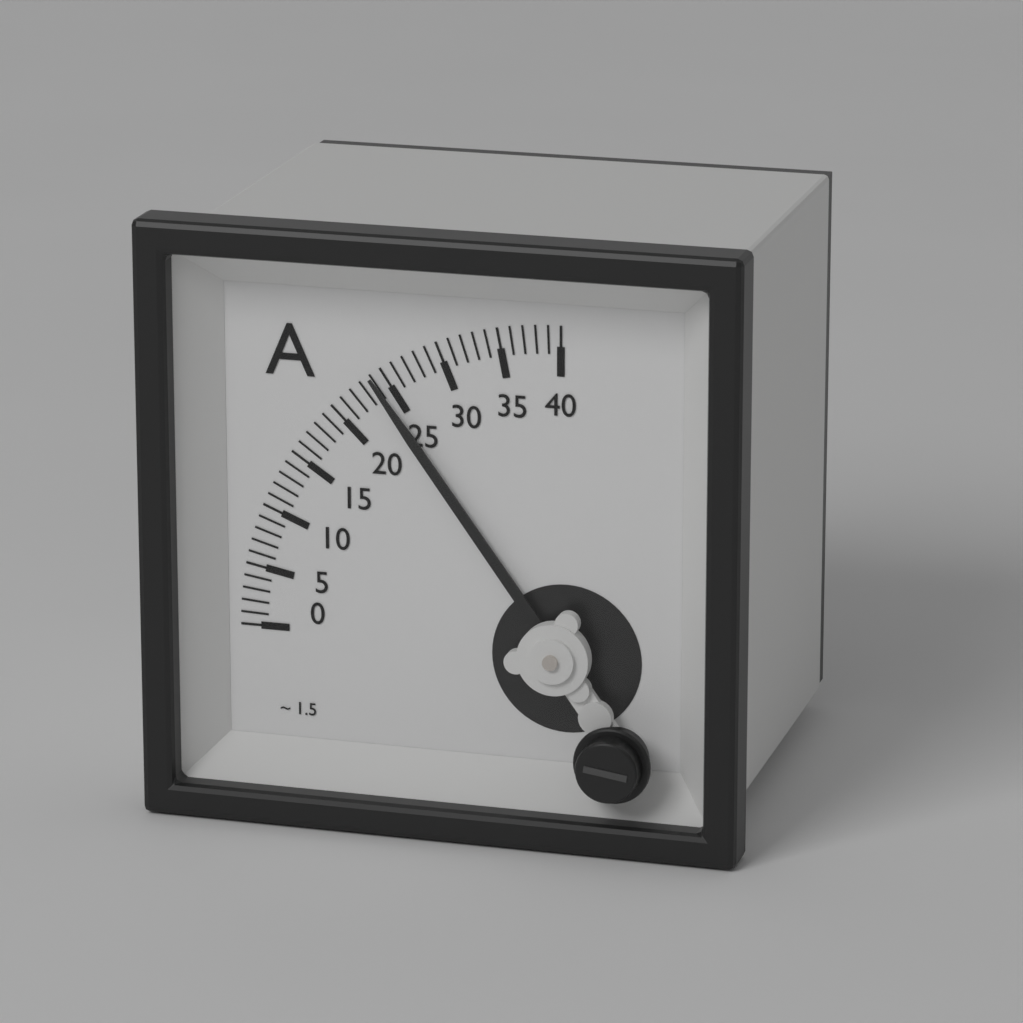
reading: 24 A
